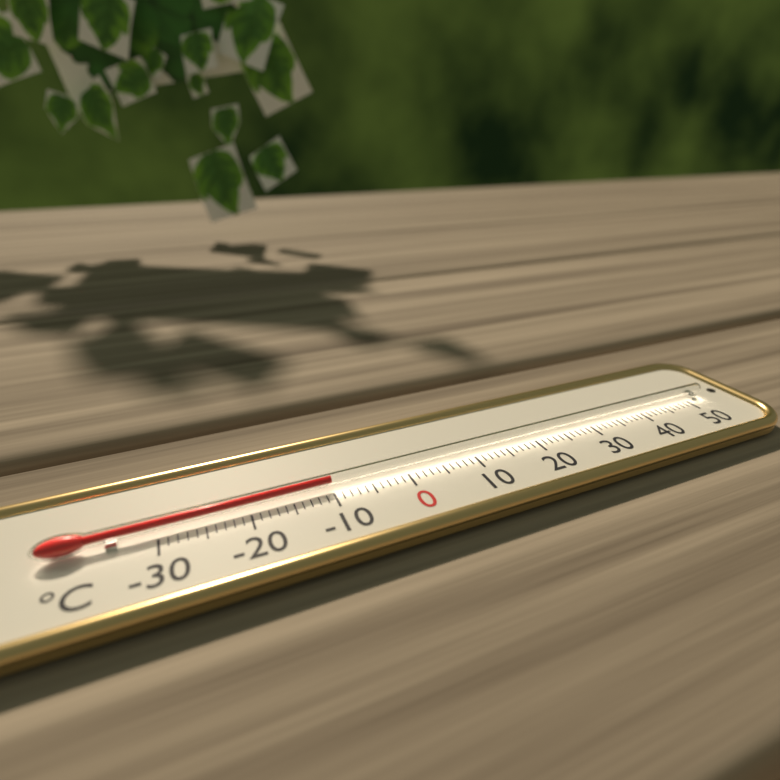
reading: -10 °C
